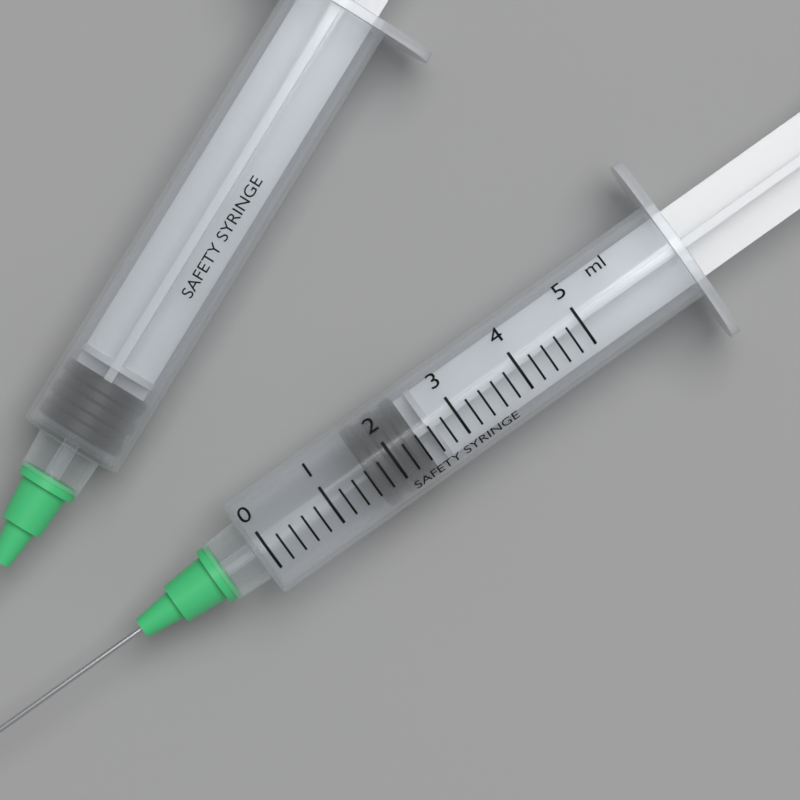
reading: 1.6 ml
